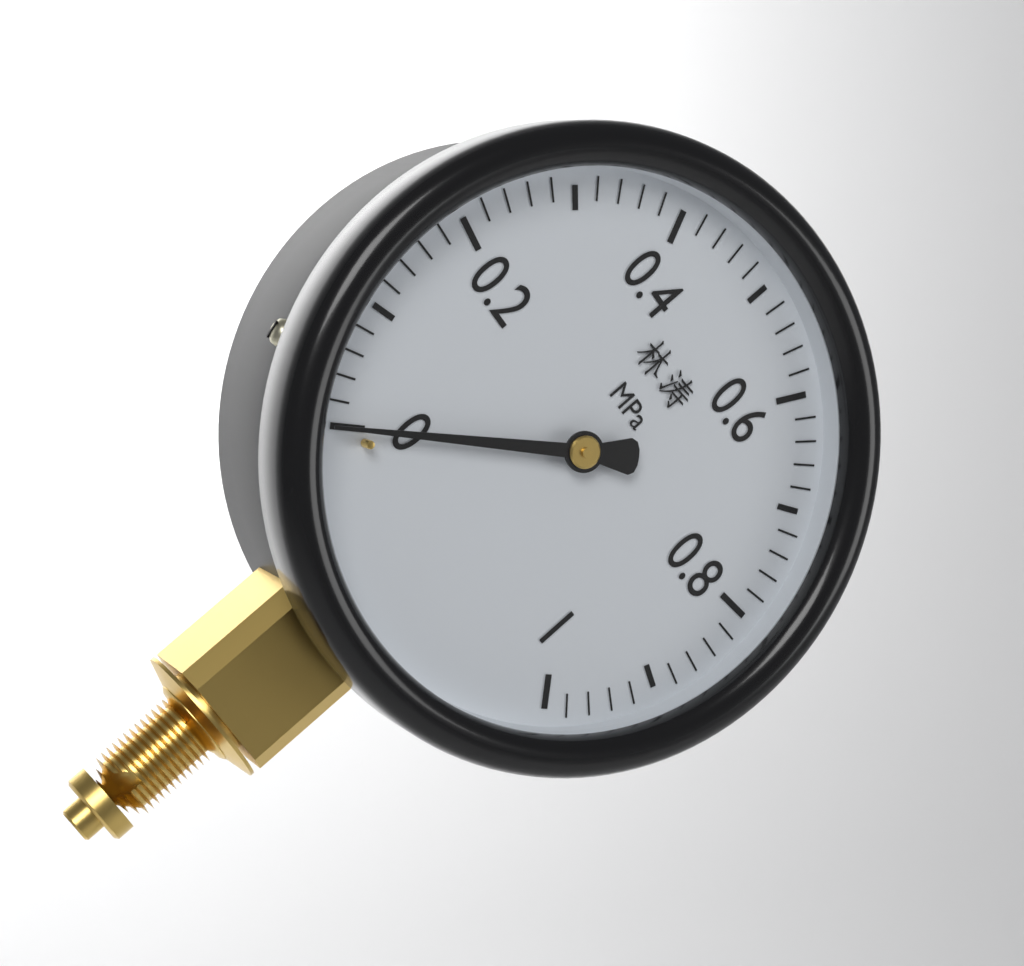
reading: 0.00 MPa
